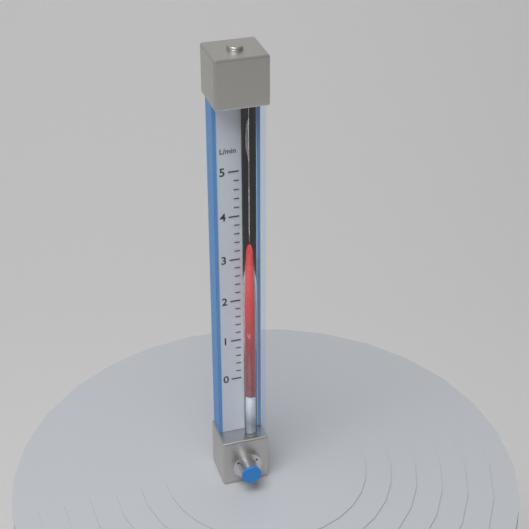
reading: 3.2 L/min
